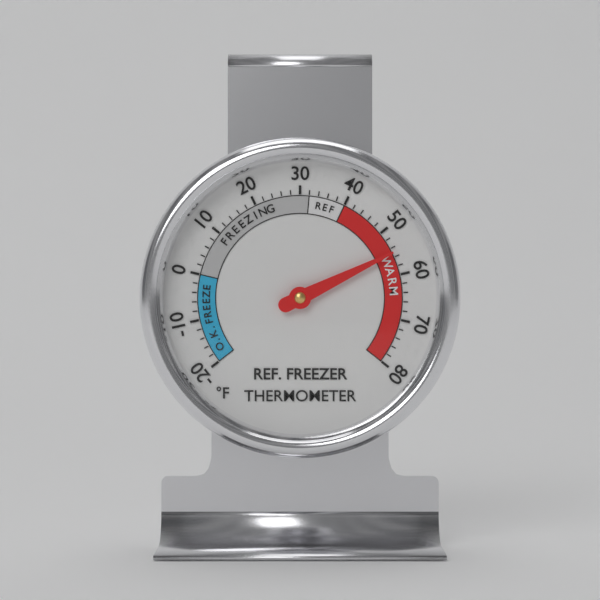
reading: 55 °F
